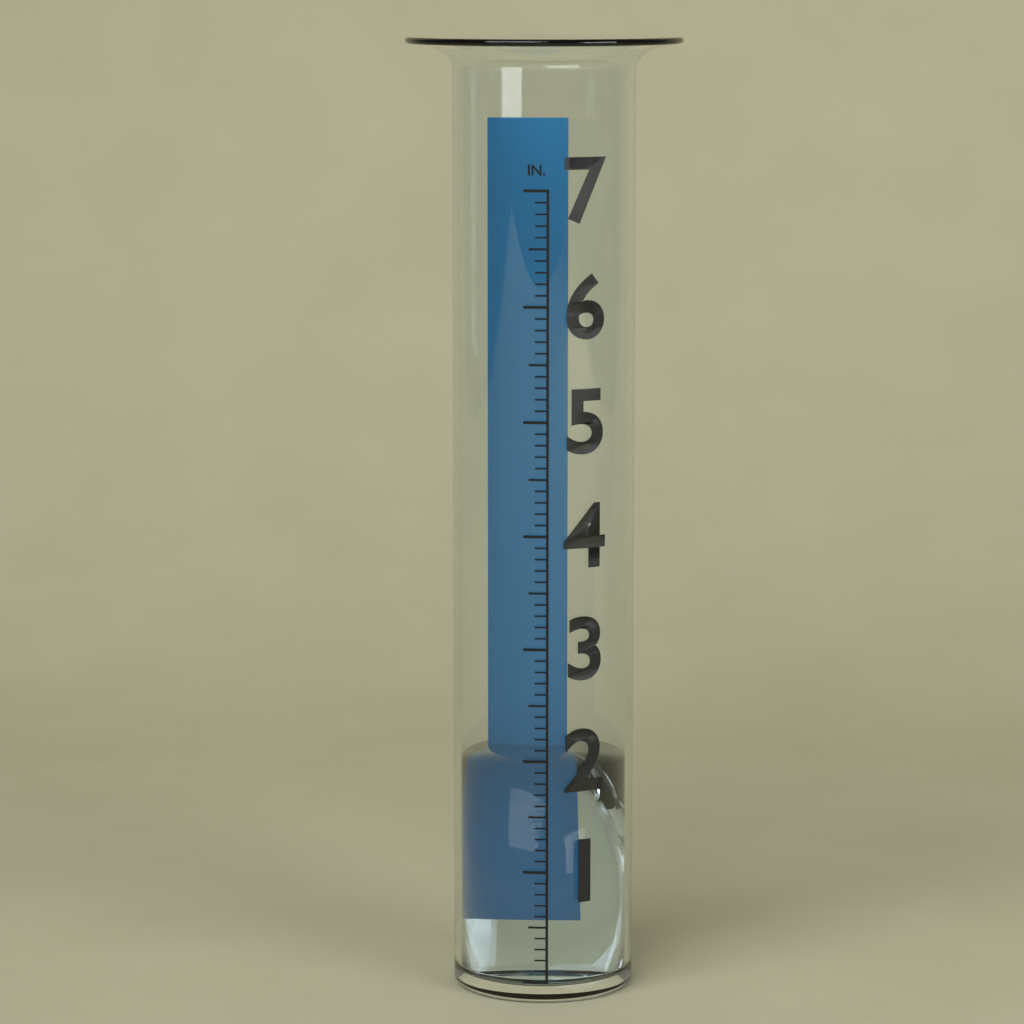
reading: 1.9 in
